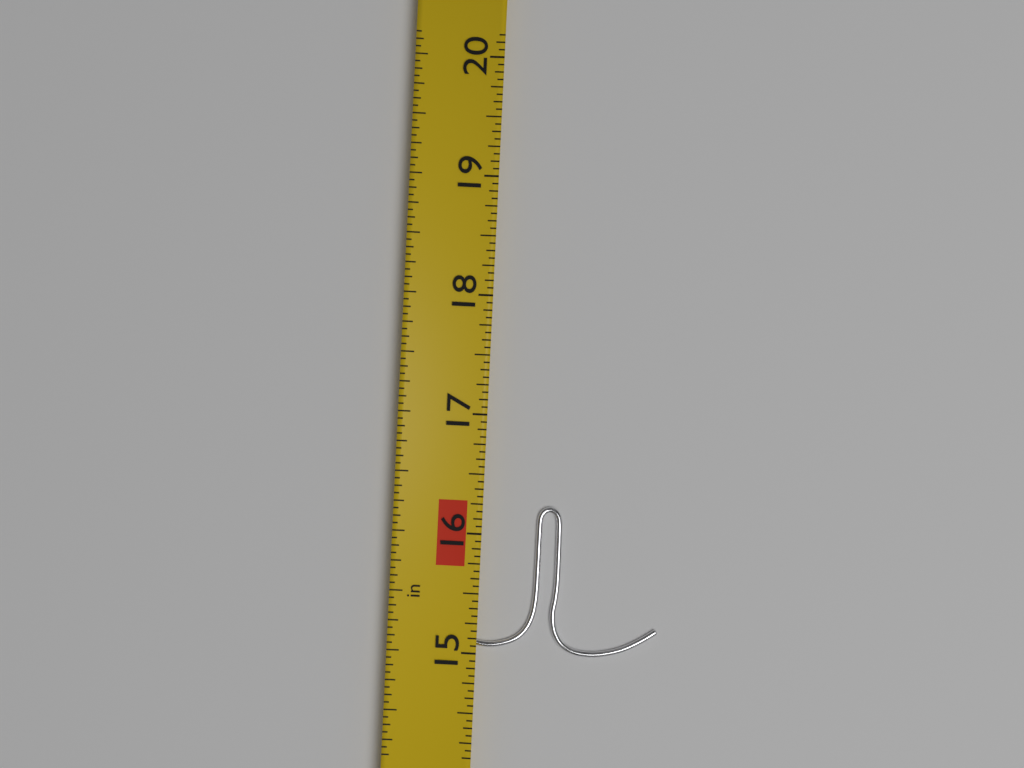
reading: 16.2500 in
